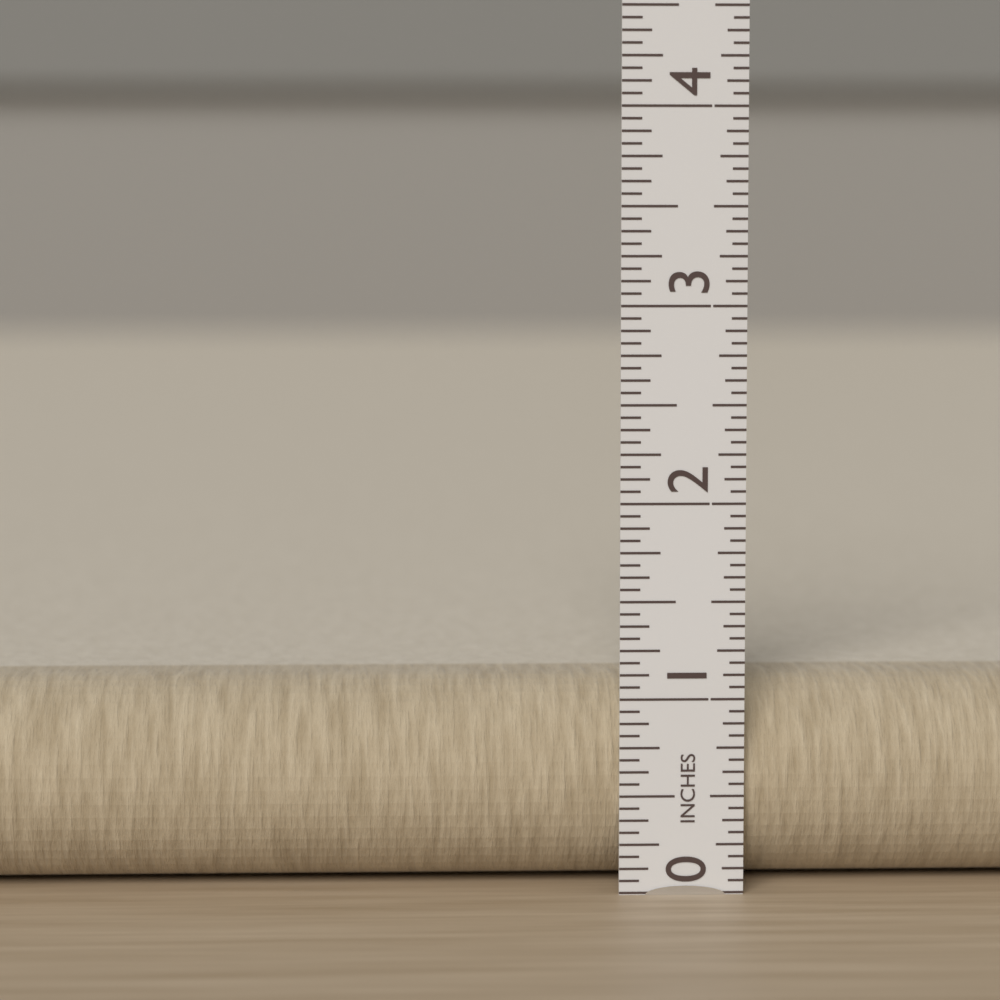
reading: 1.0625 in
